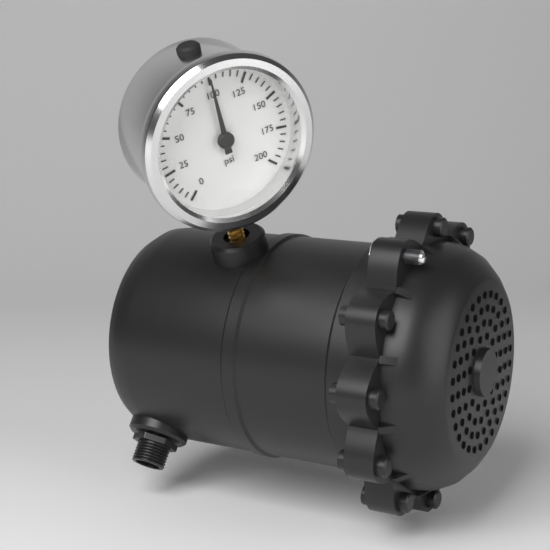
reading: 100 psi
